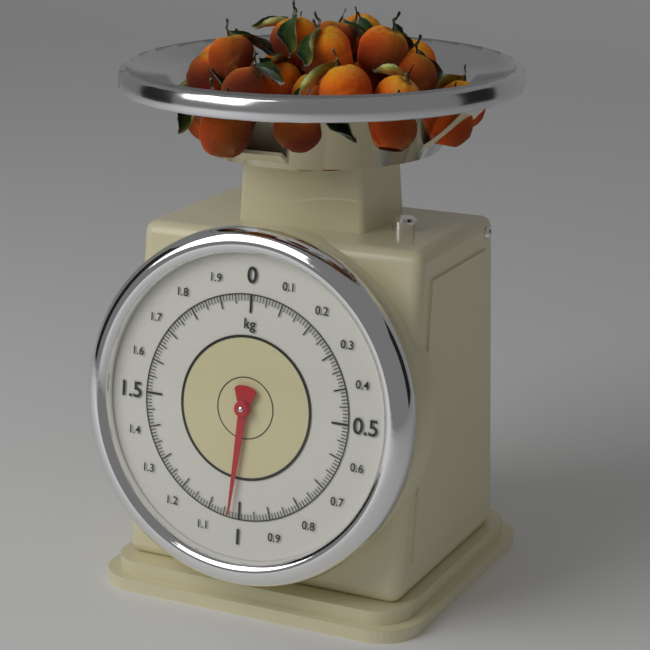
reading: 1.03 kg
